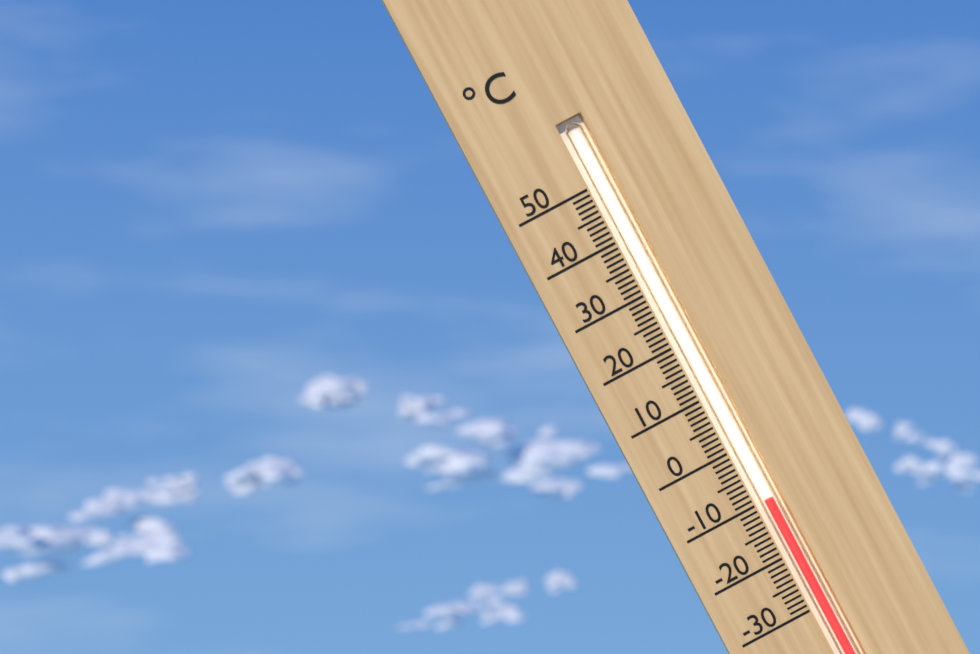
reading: -10 °C
